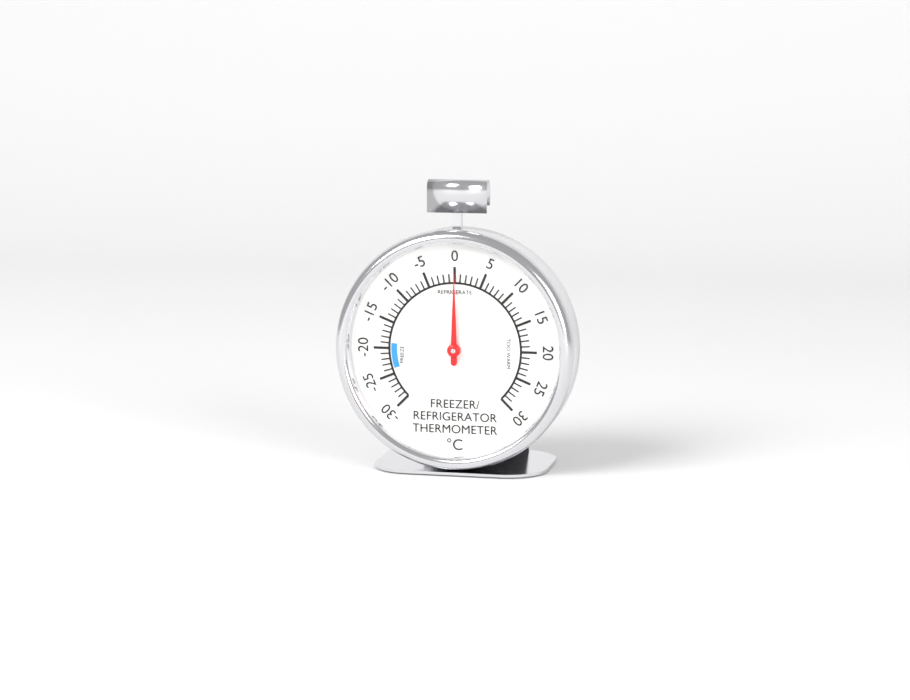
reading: 0 °C
